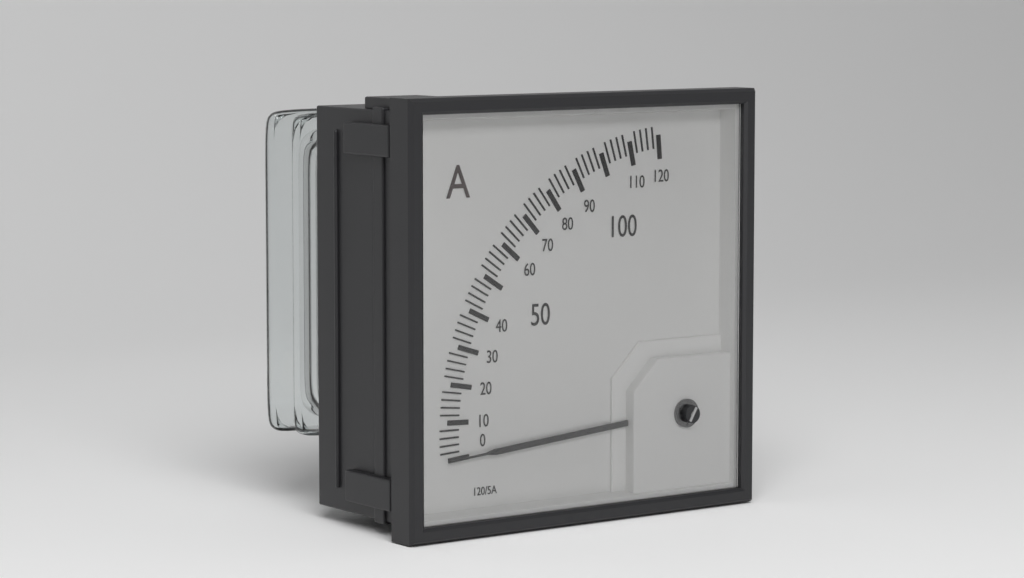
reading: 0 A
